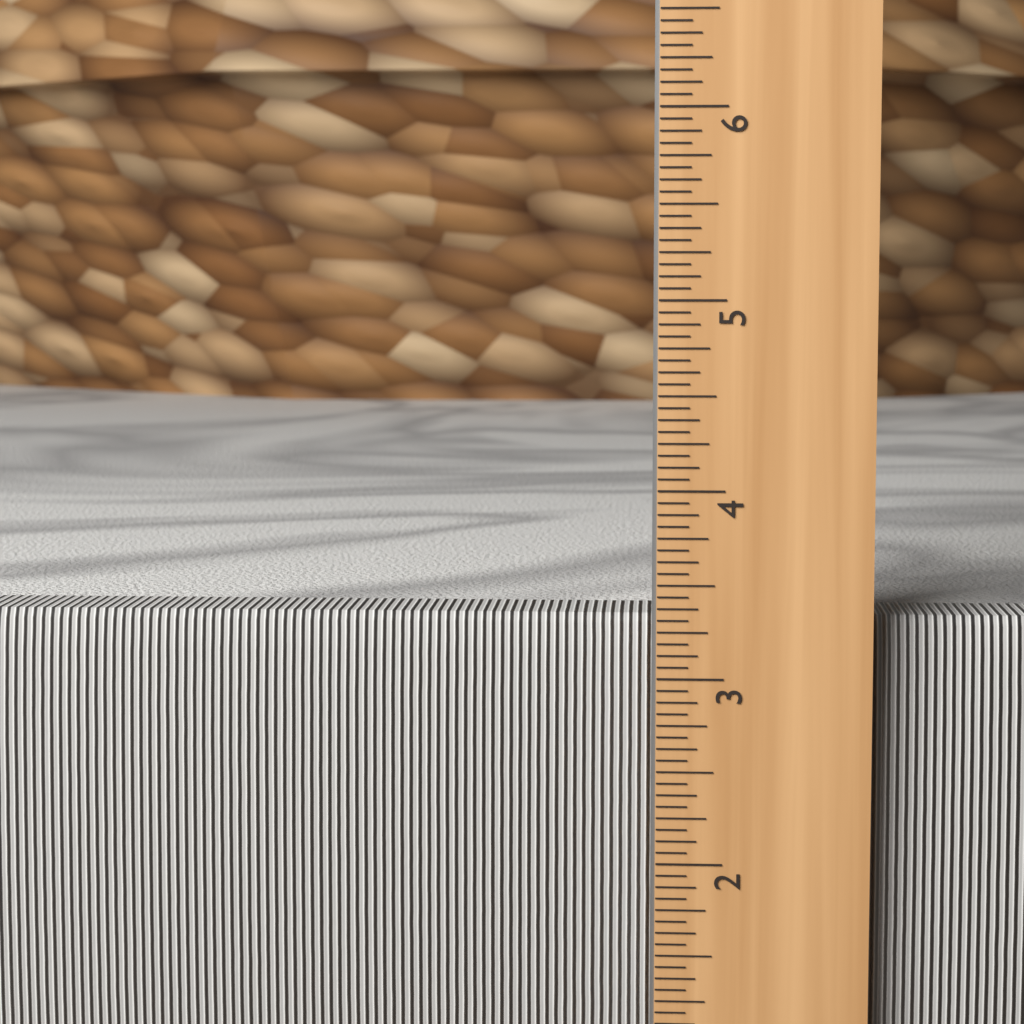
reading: 3.3125 in
